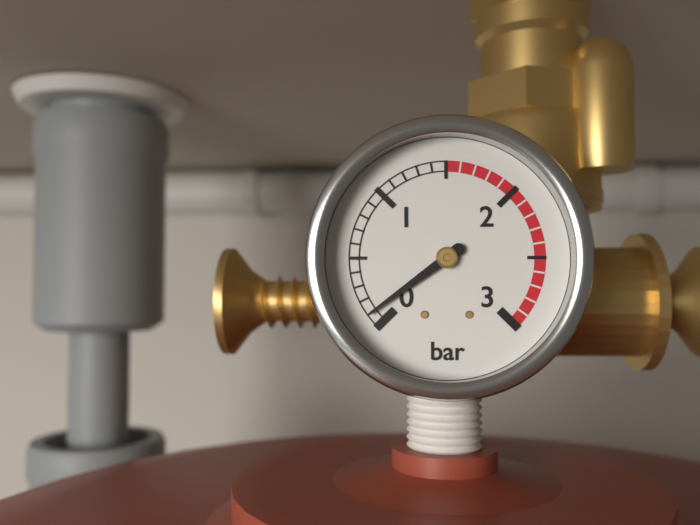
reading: 0.1 bar
